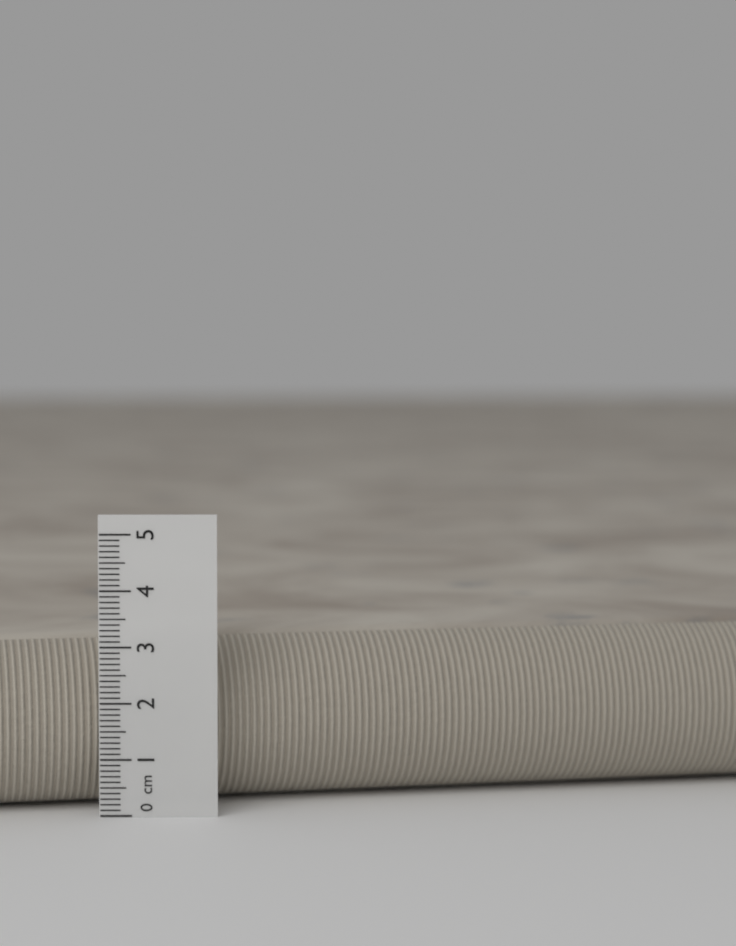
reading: 3.1 cm
